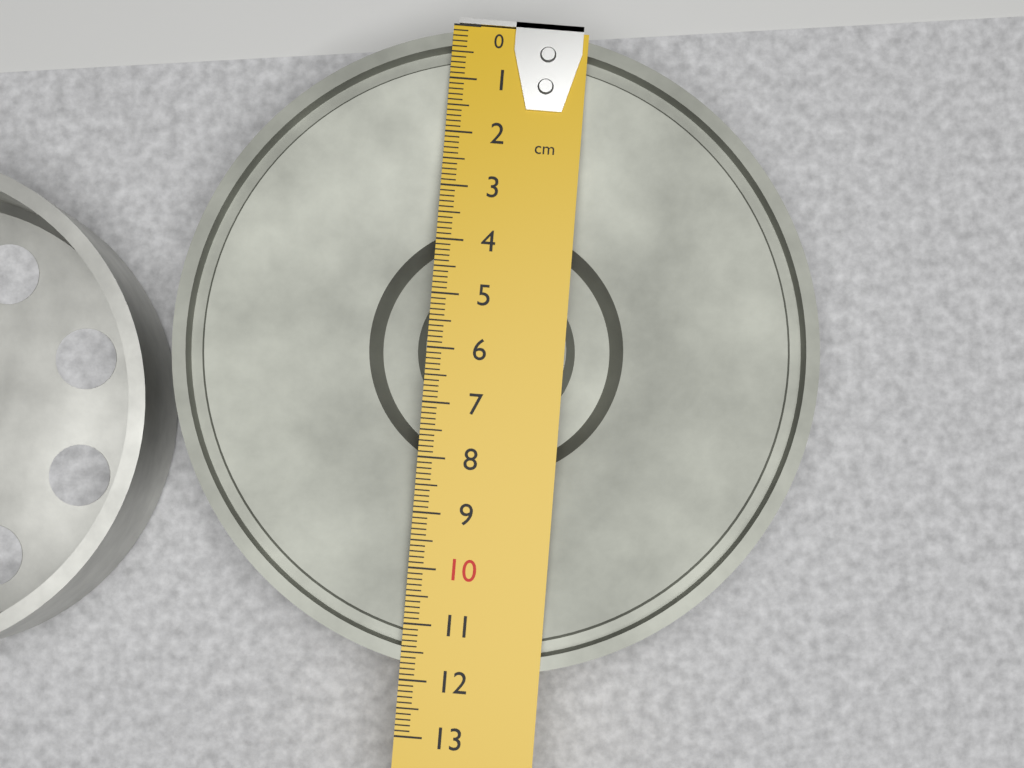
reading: 11.8 cm
